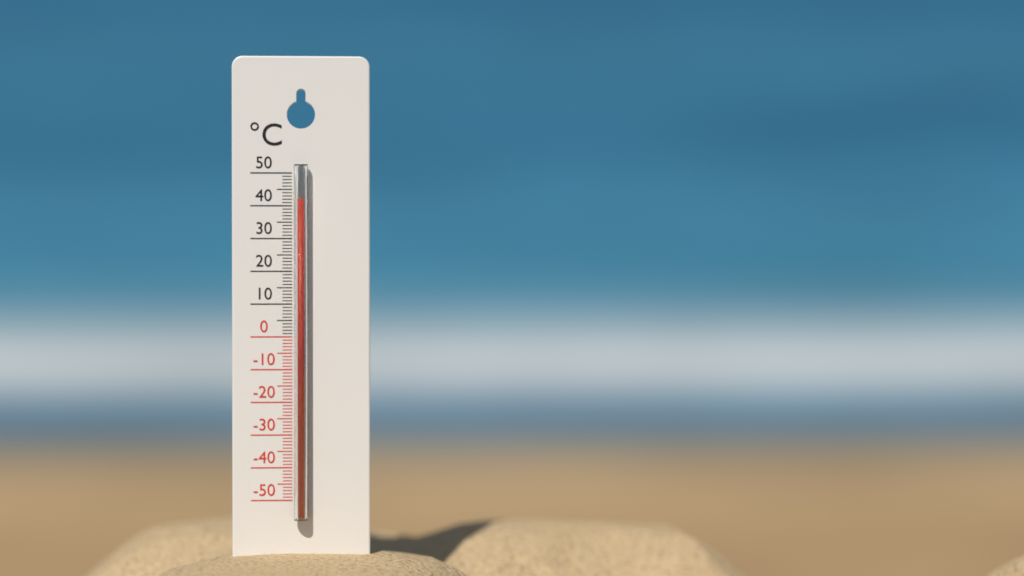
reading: 42 °C
